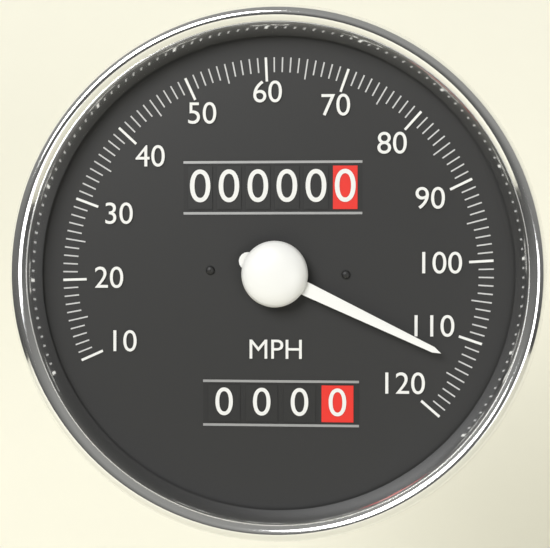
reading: 113 MPH
